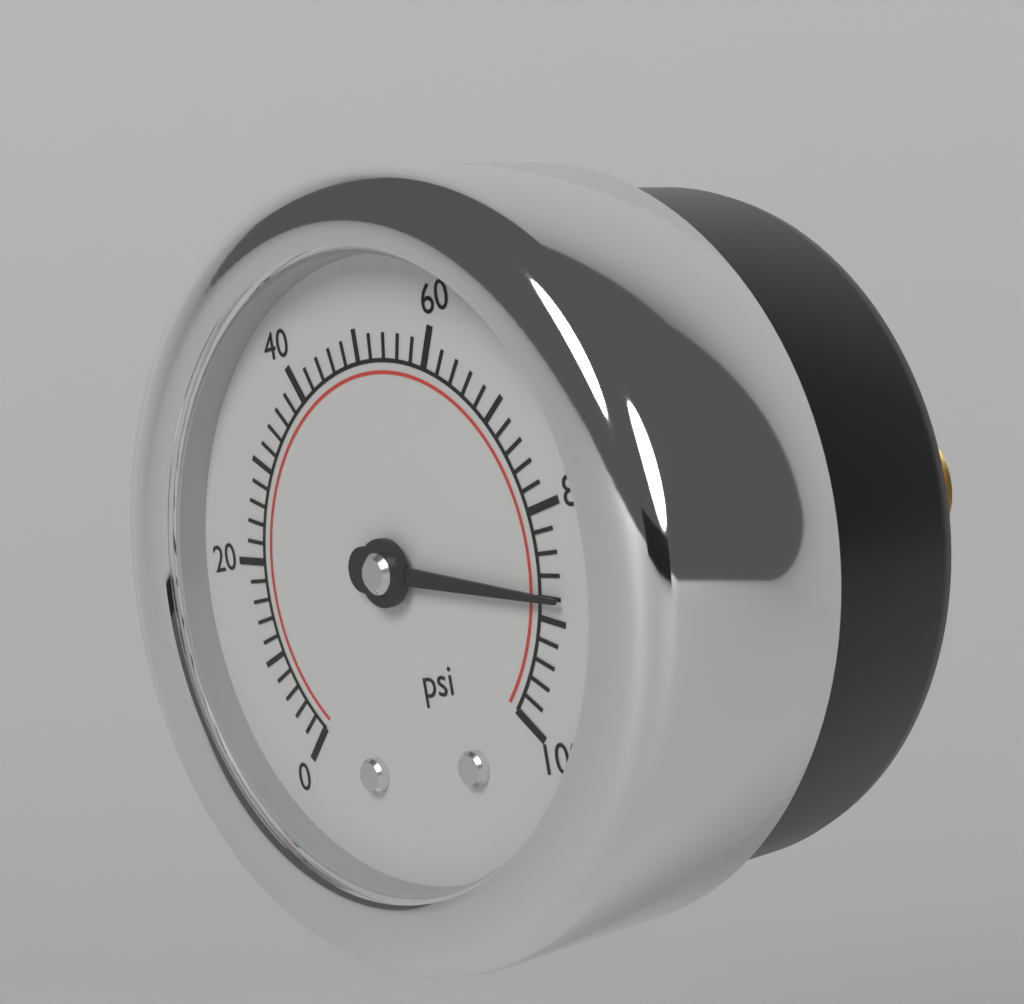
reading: 88 psi
